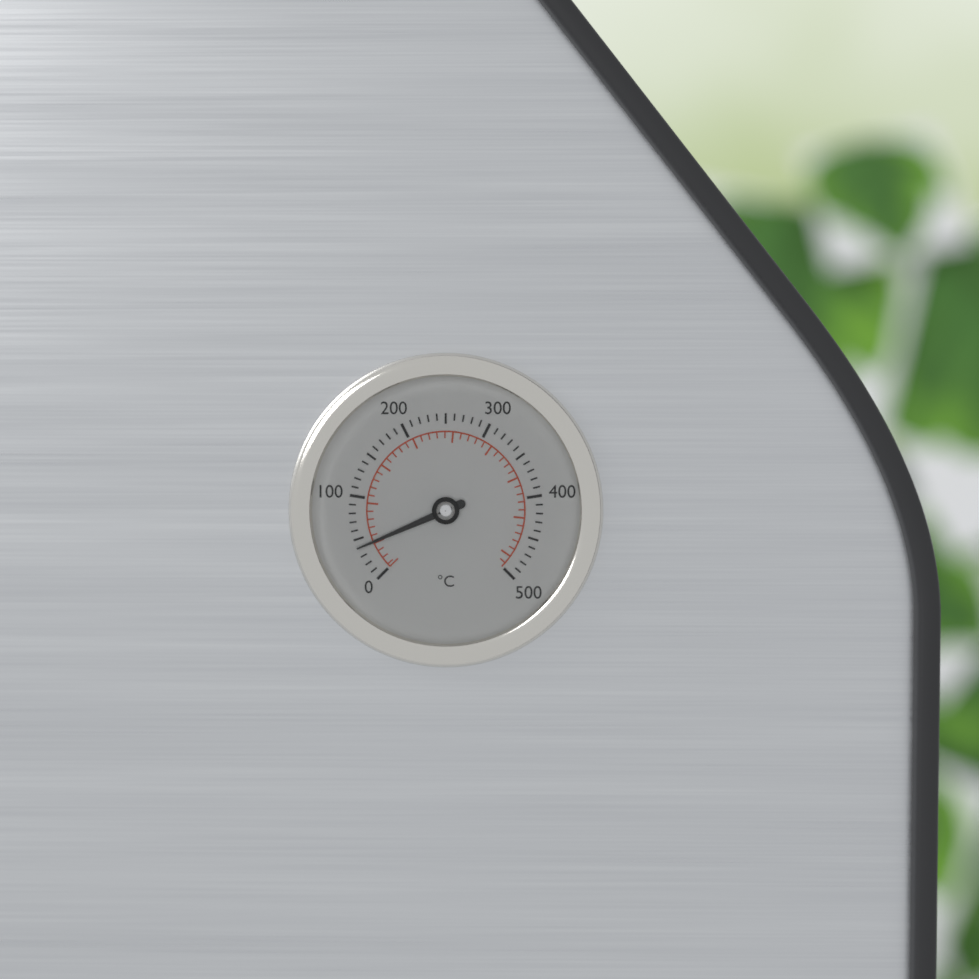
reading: 40 °C
